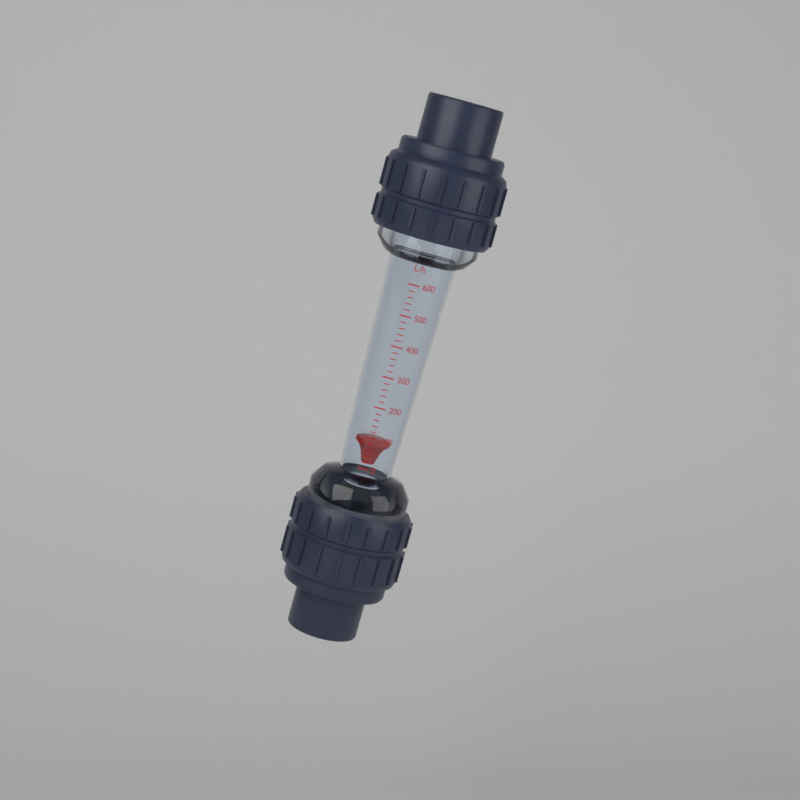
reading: 90 L/h
